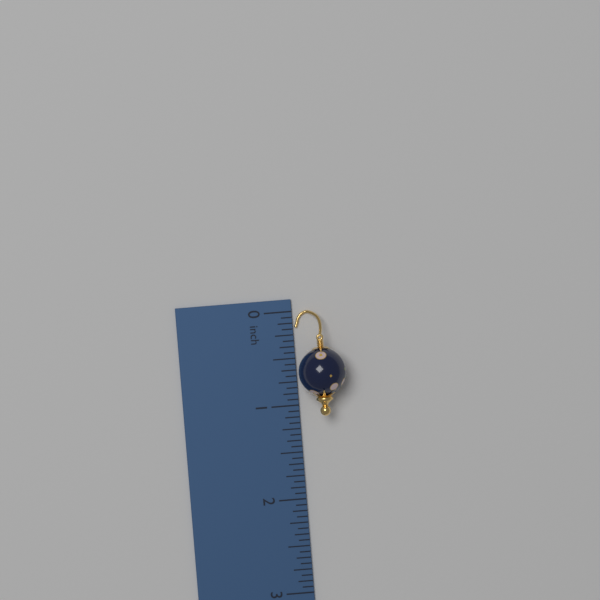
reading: 1.1250 inch
